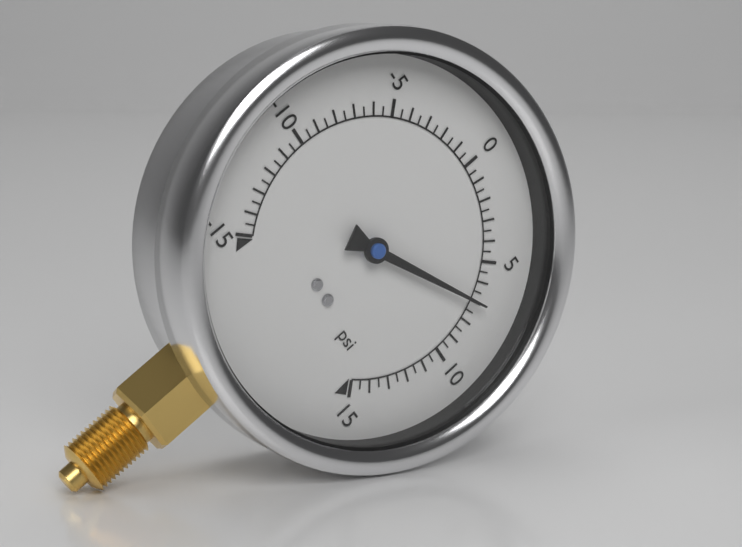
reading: 7.0 psi
